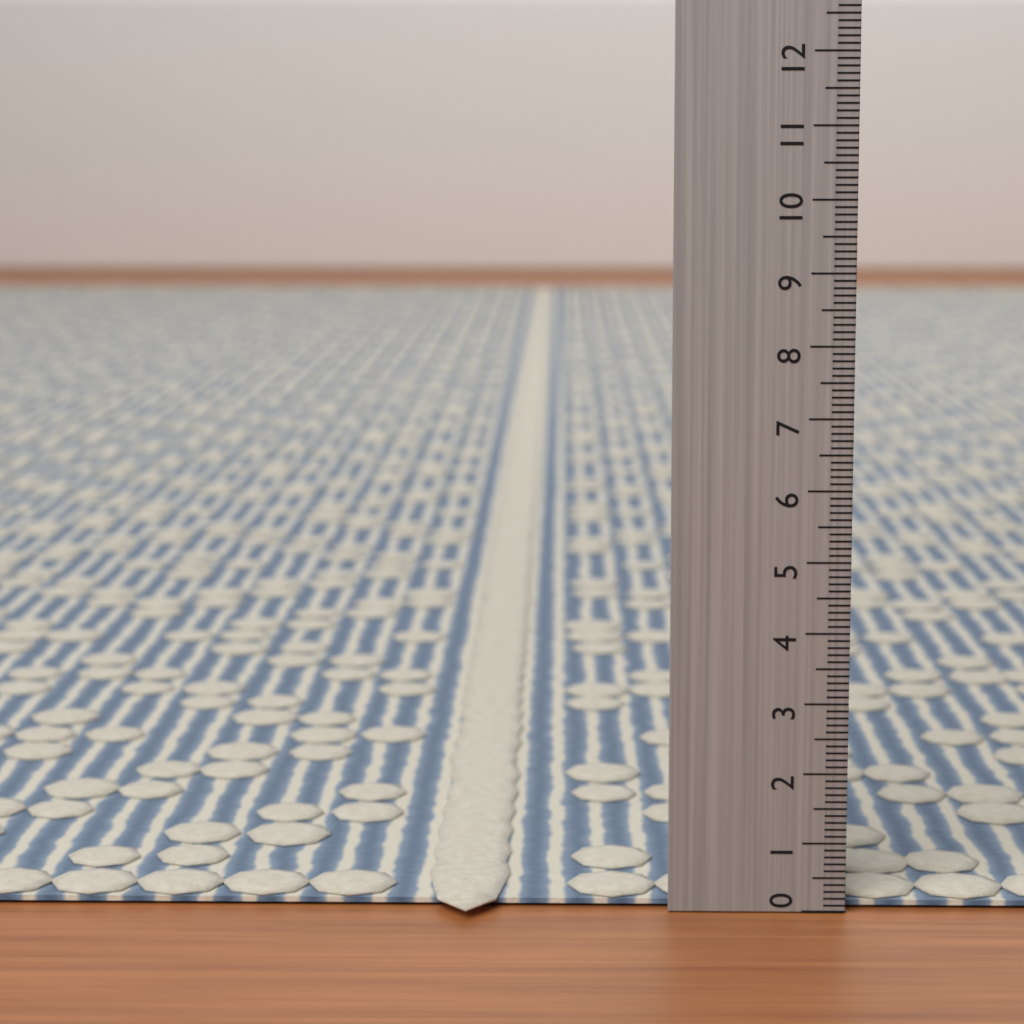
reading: 0.2 (no unit)
